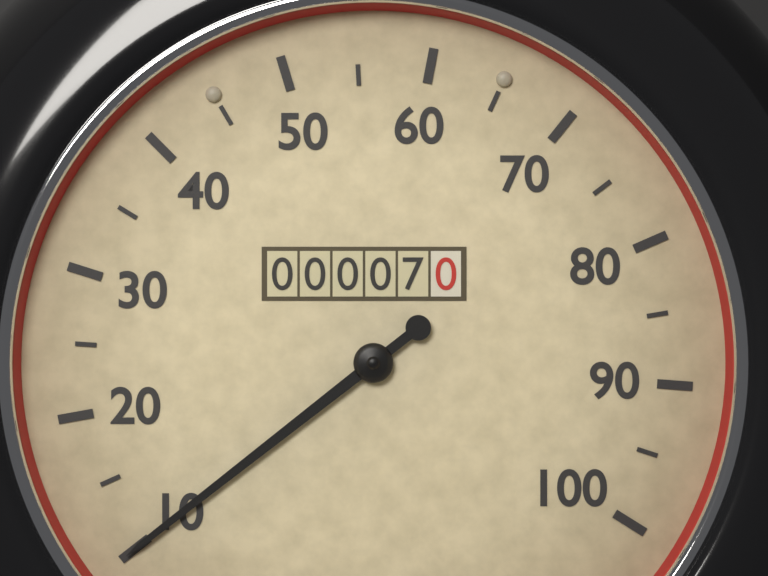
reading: 10 (no unit)
